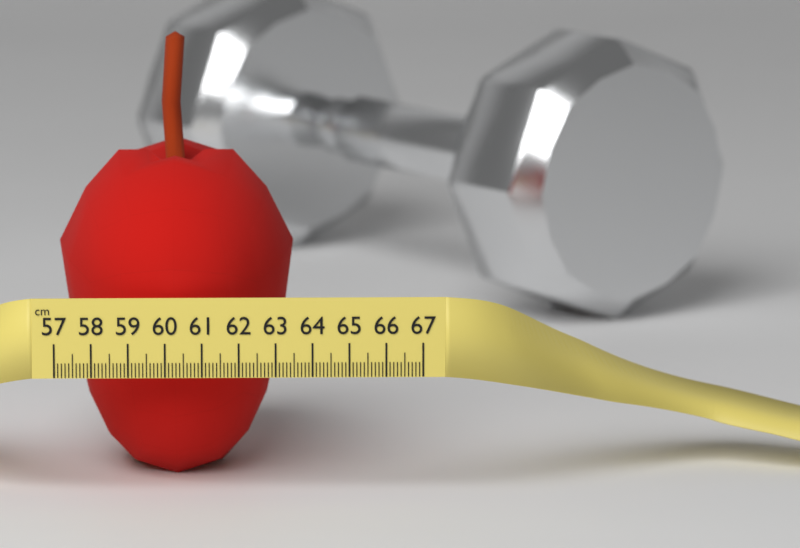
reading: 63.5 cm
